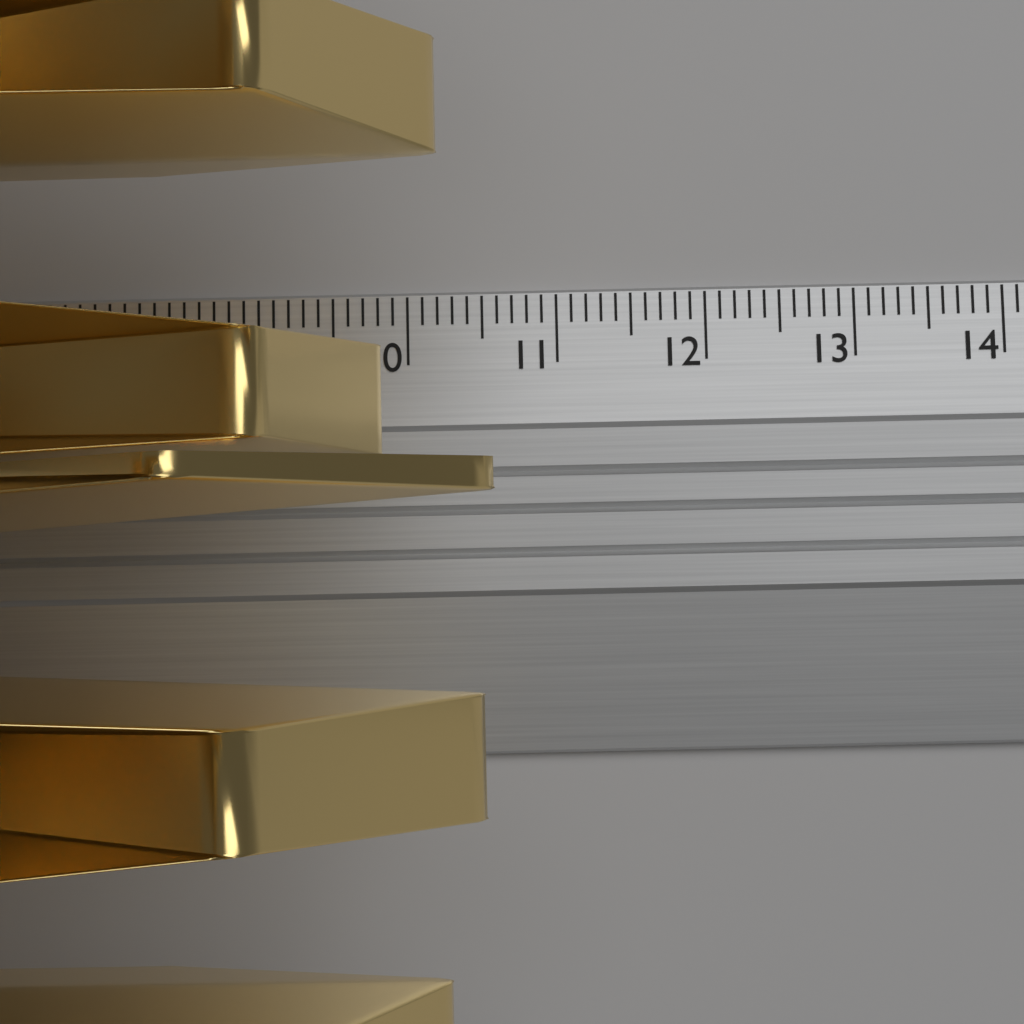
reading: 10.6 cm
